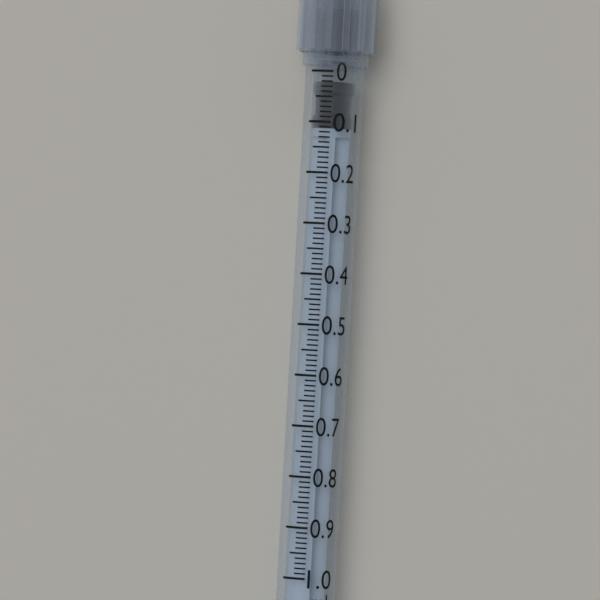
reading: 0.02 ml
